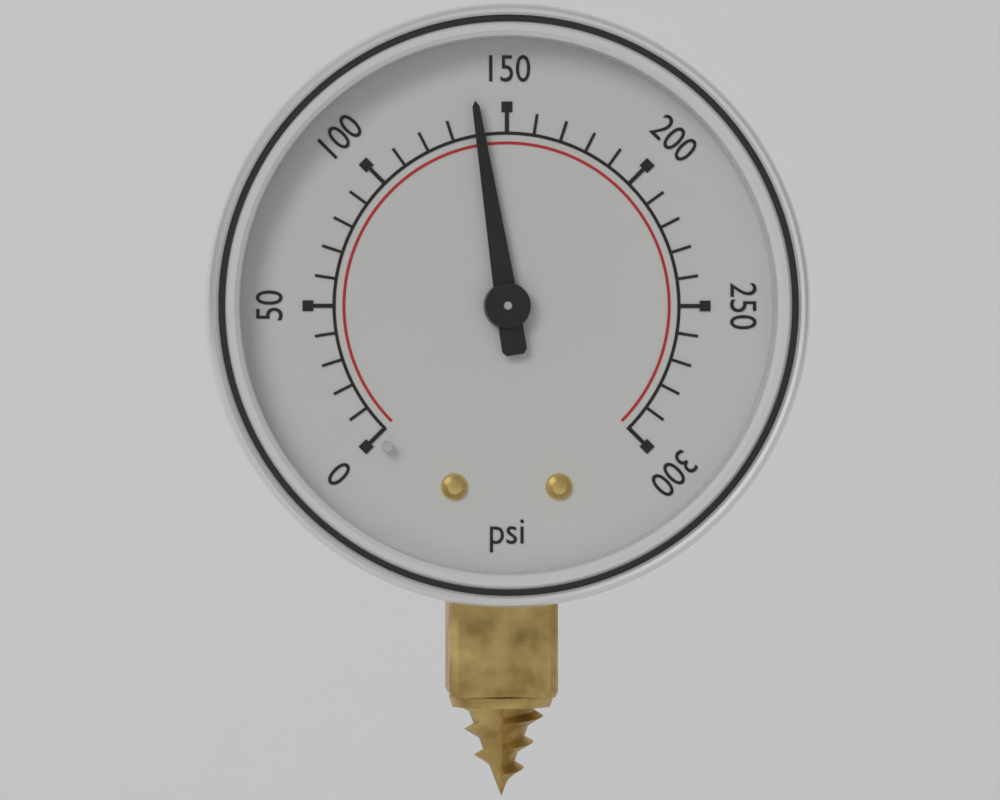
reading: 140 psi
